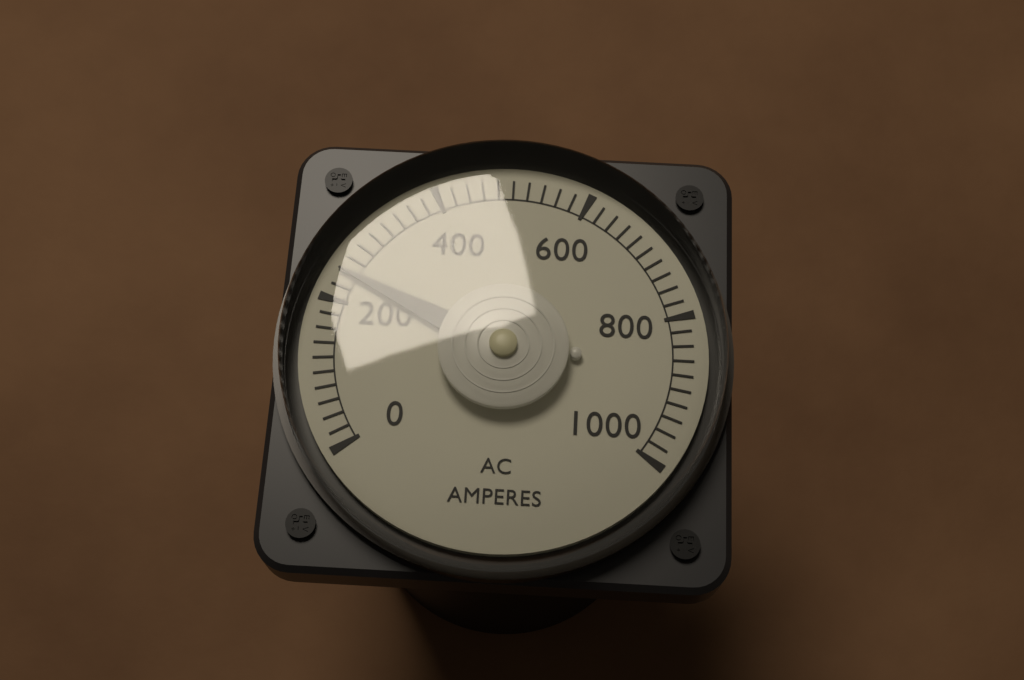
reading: 240 A
